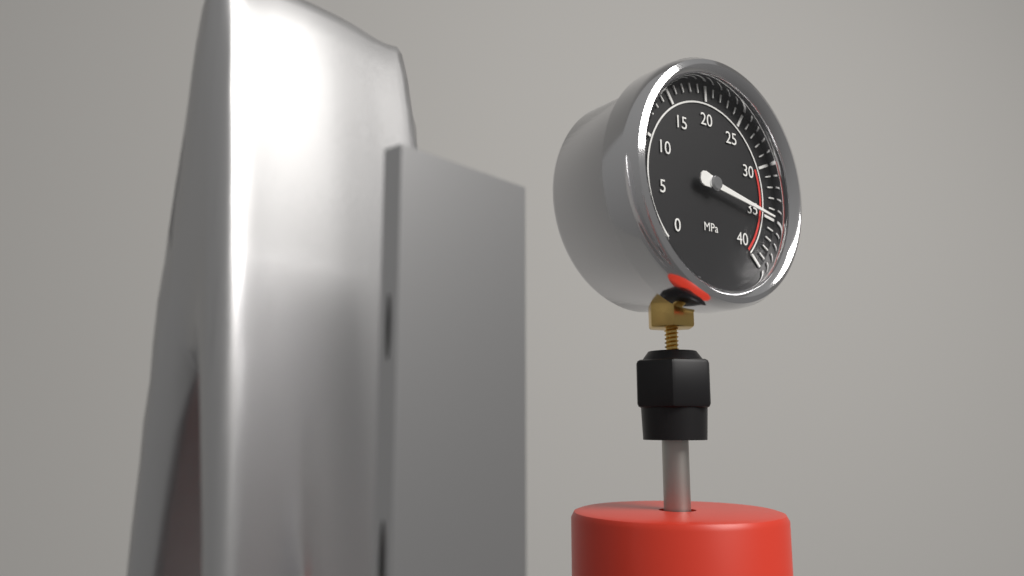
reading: 35 MPa
